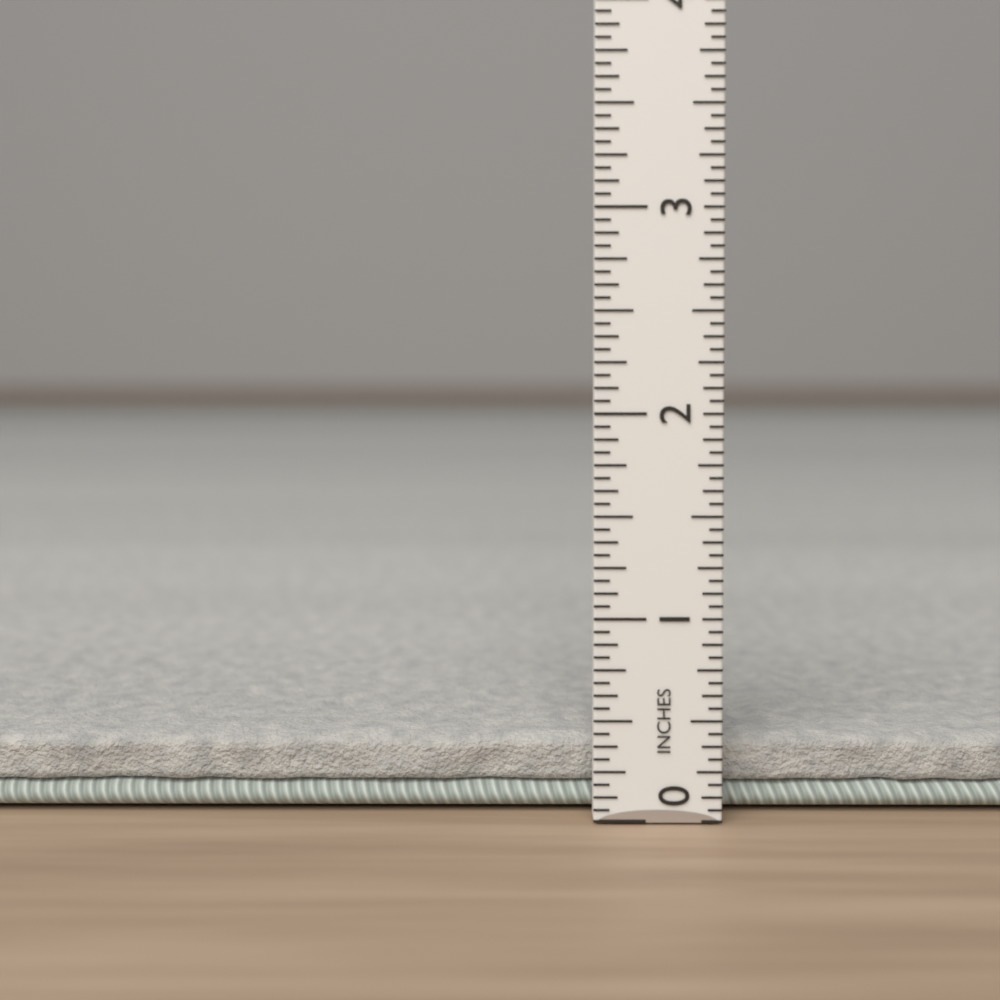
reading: 0.3750 in
